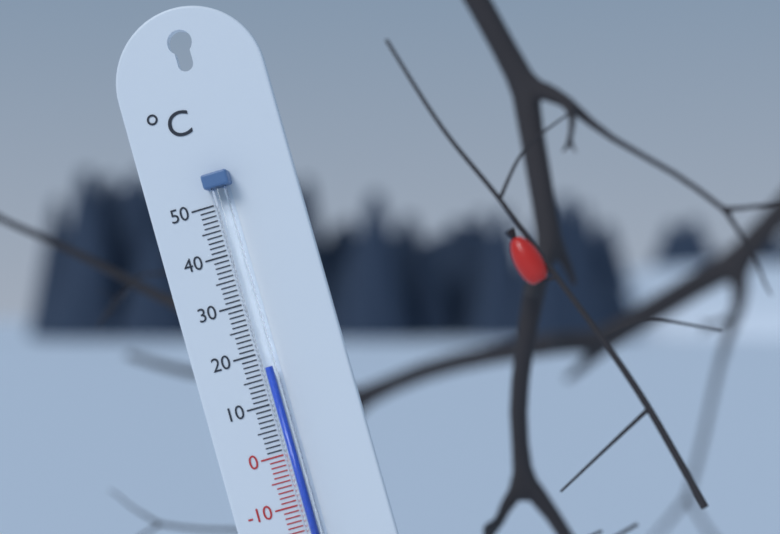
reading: 17 °C
